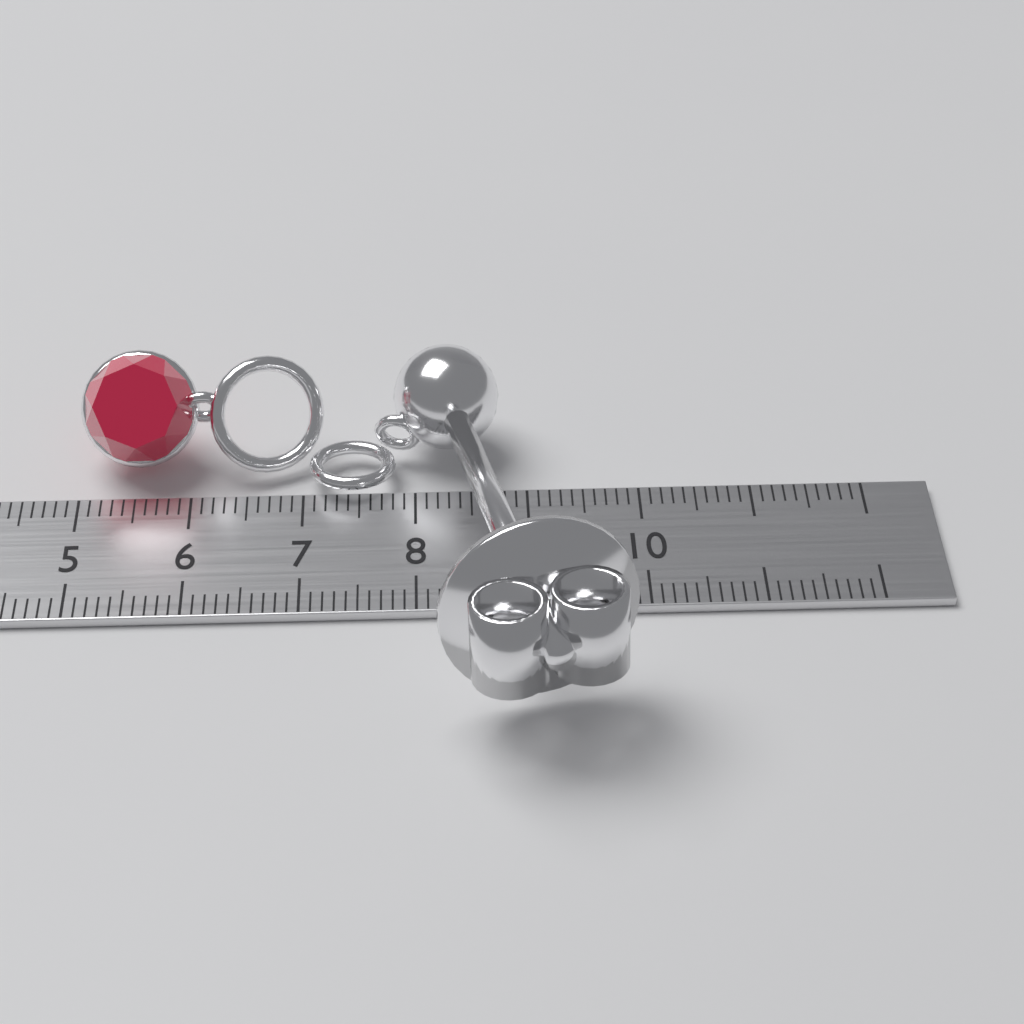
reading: 9.8 cm
